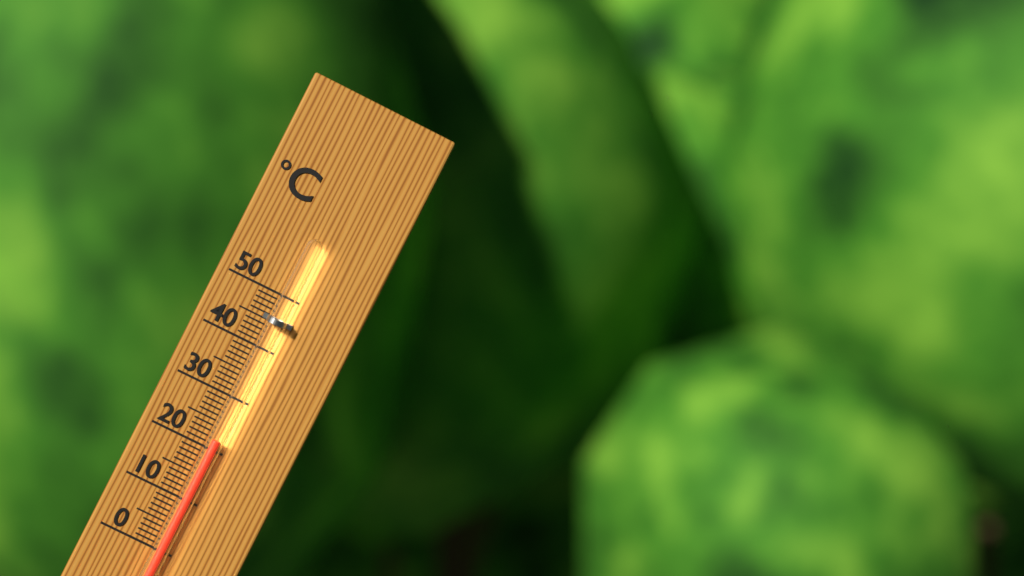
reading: 22 °C
